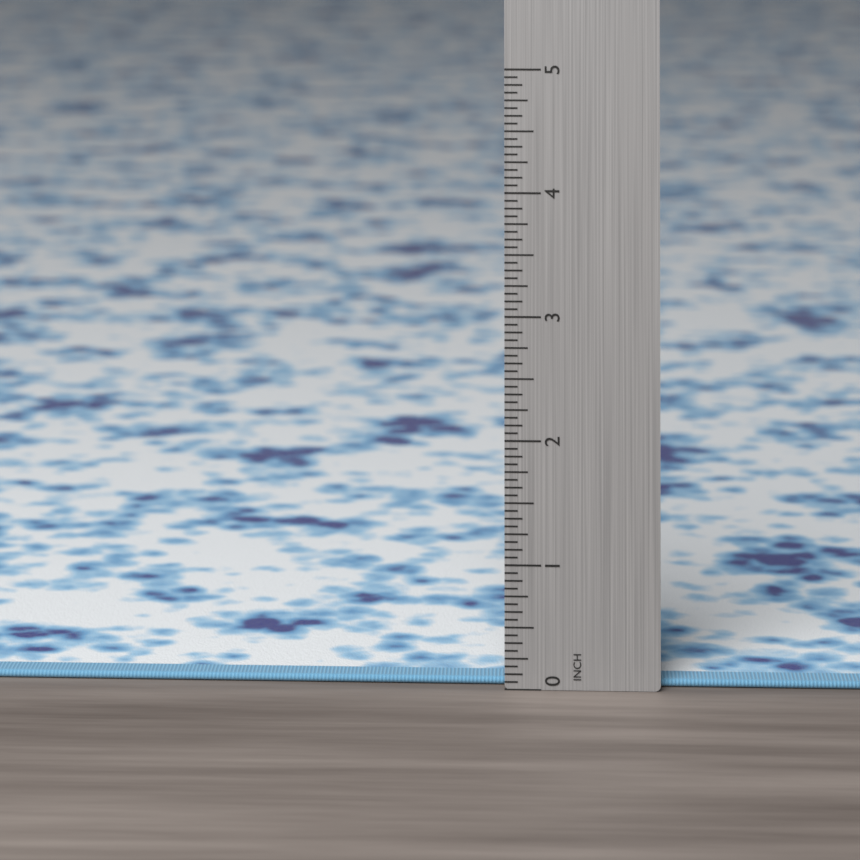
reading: 0.0625 in
